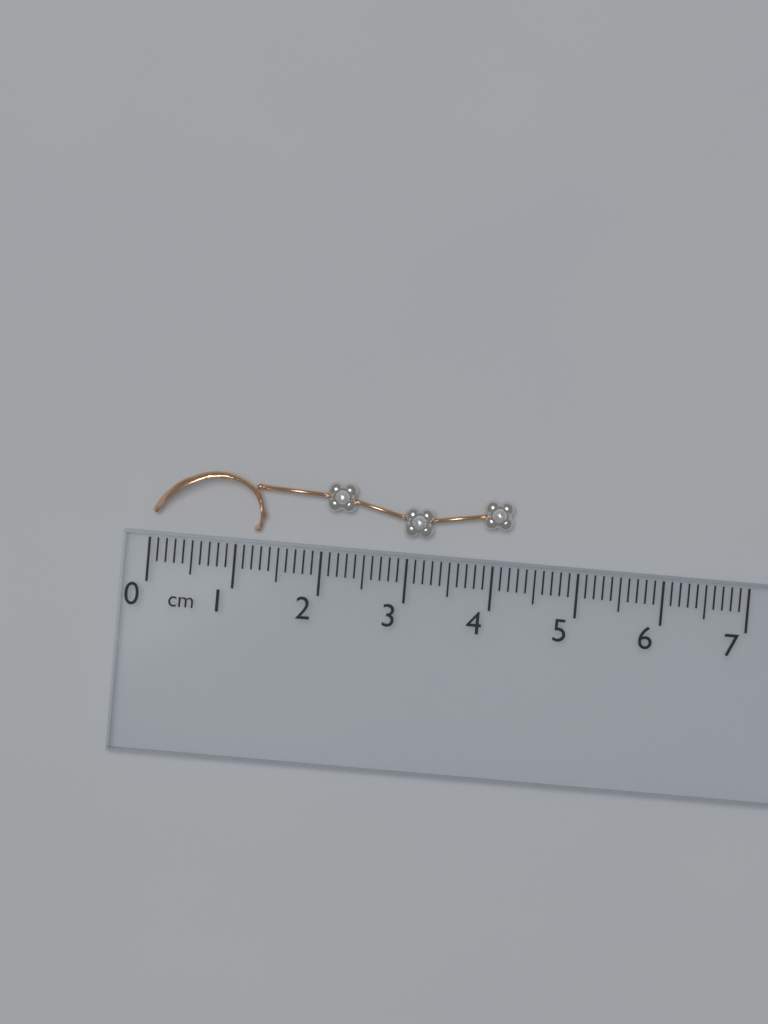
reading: 4.2 cm
